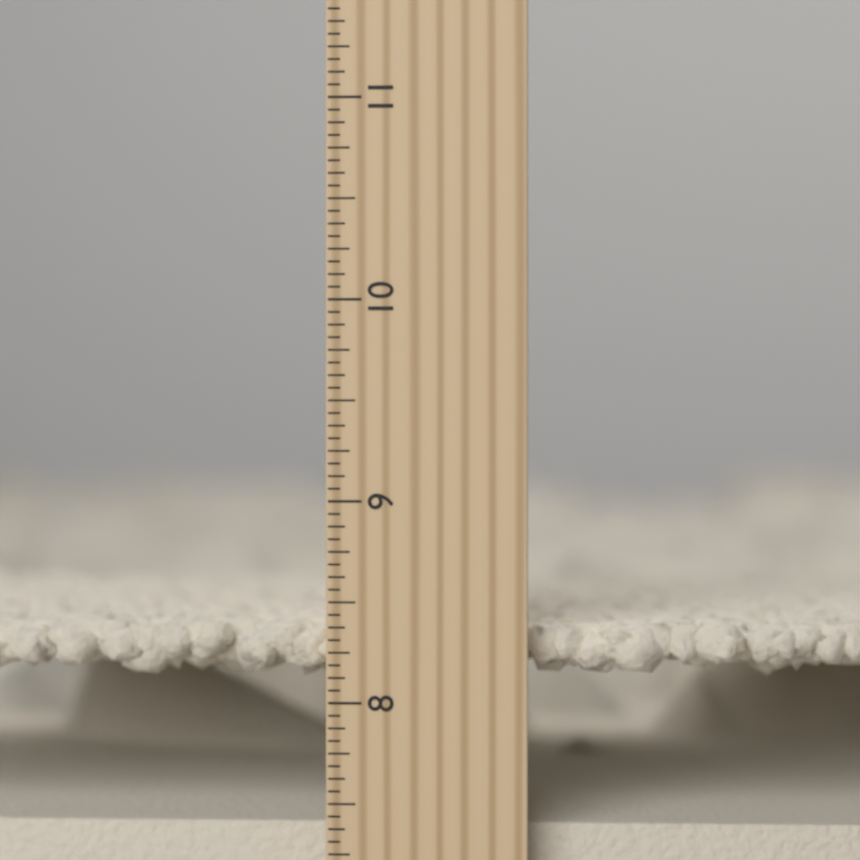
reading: 8.3750 inch
